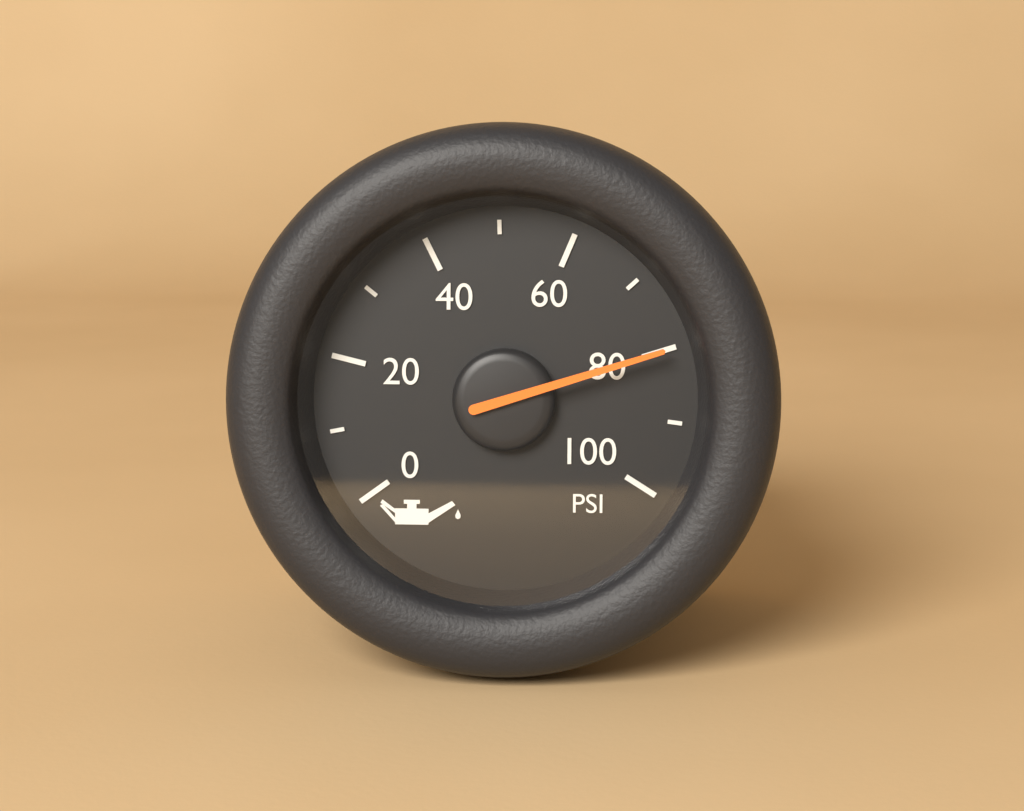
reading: 80 PSI
